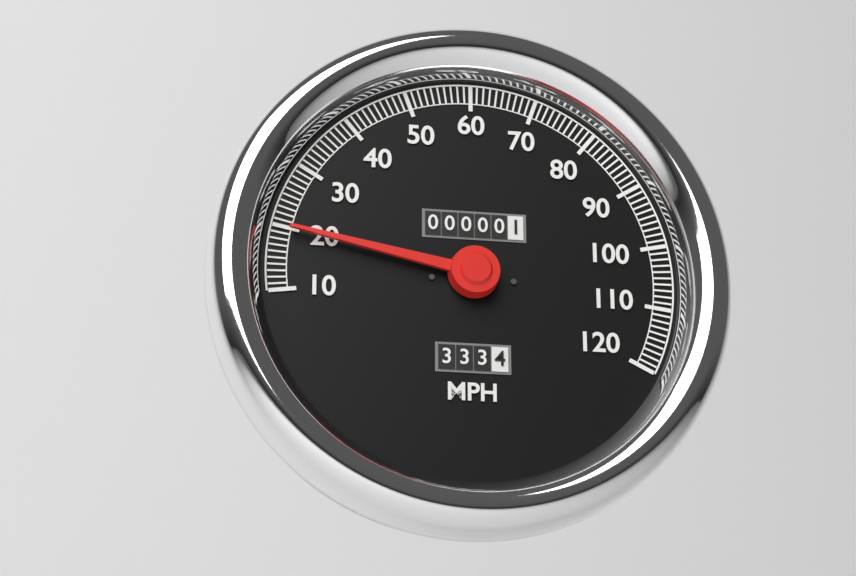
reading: 20 MPH
